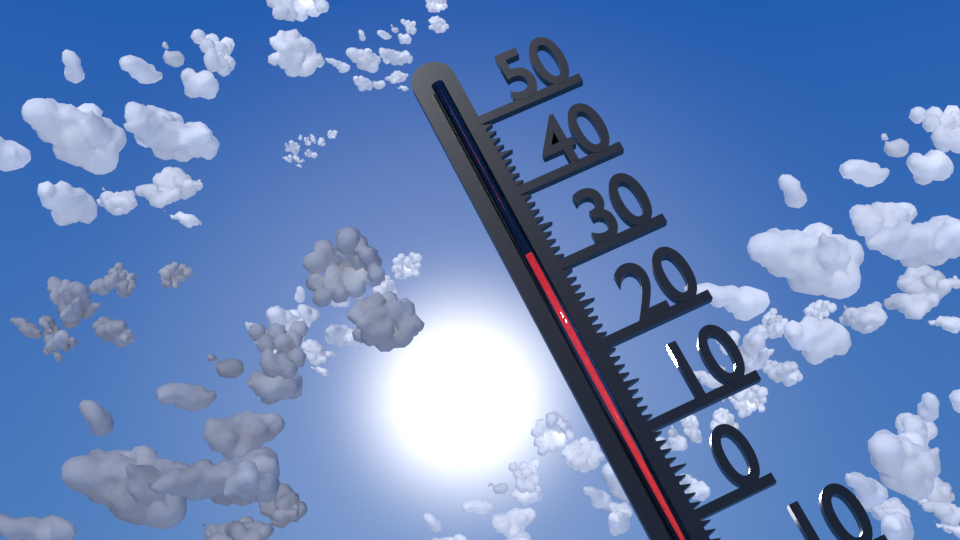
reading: 32 °C
